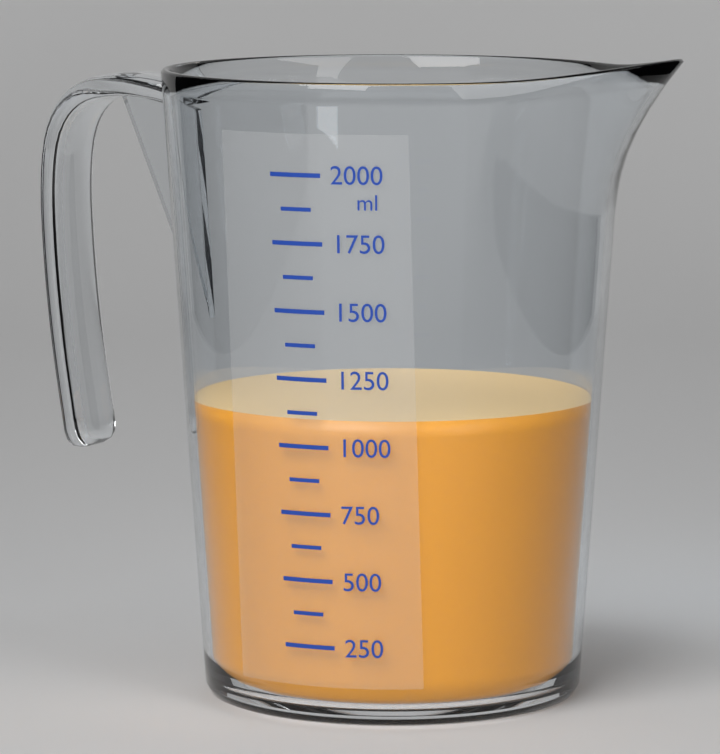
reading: 1100 ml
